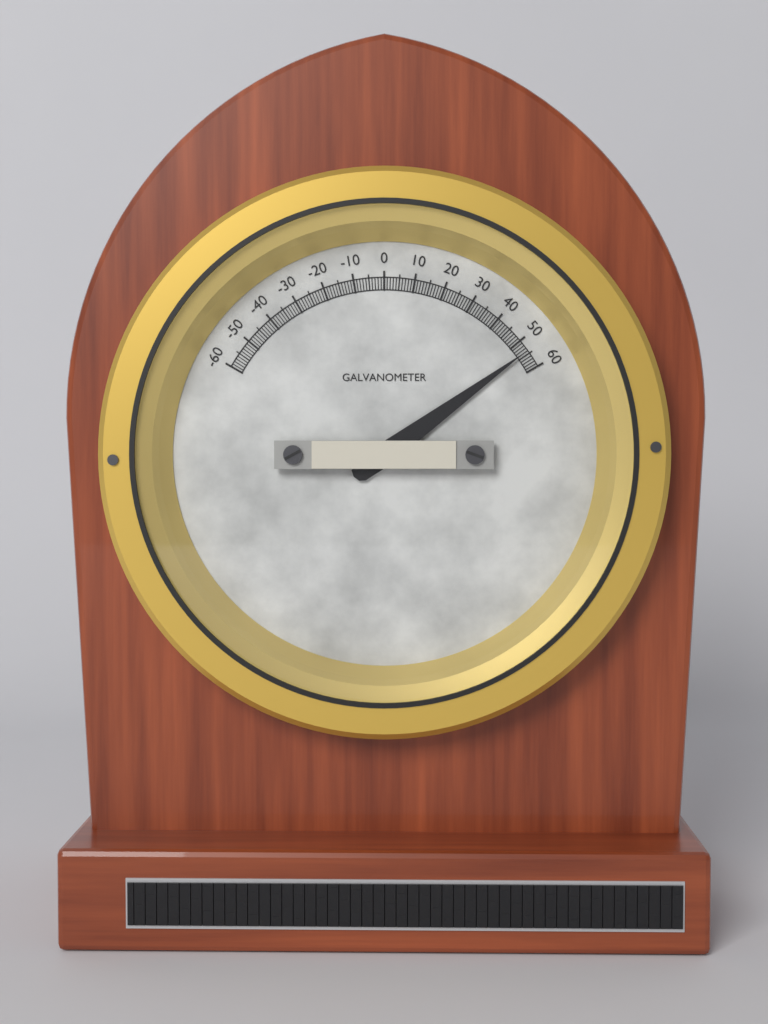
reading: 54 (no unit)
